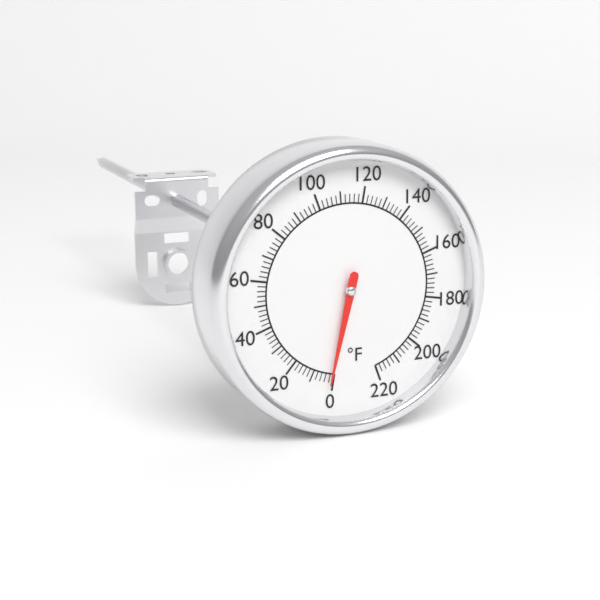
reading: 2 °F
